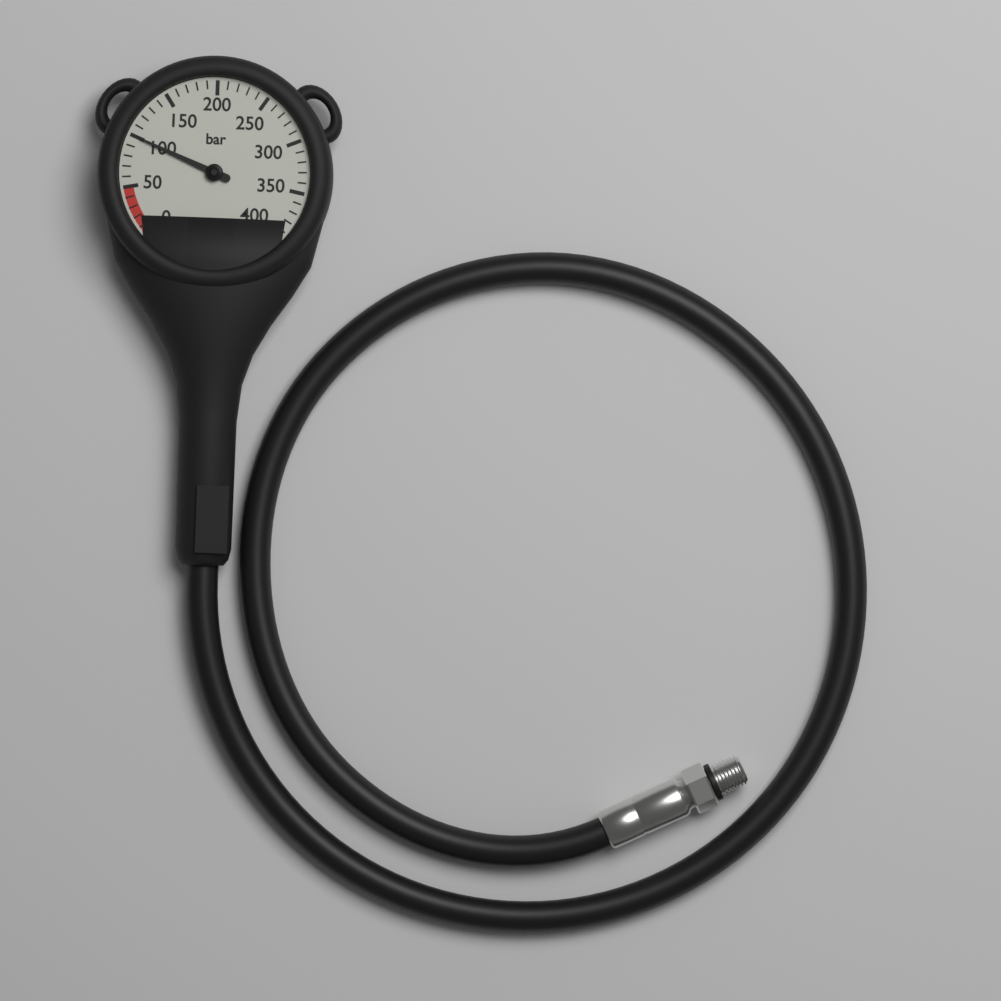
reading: 100 bar
